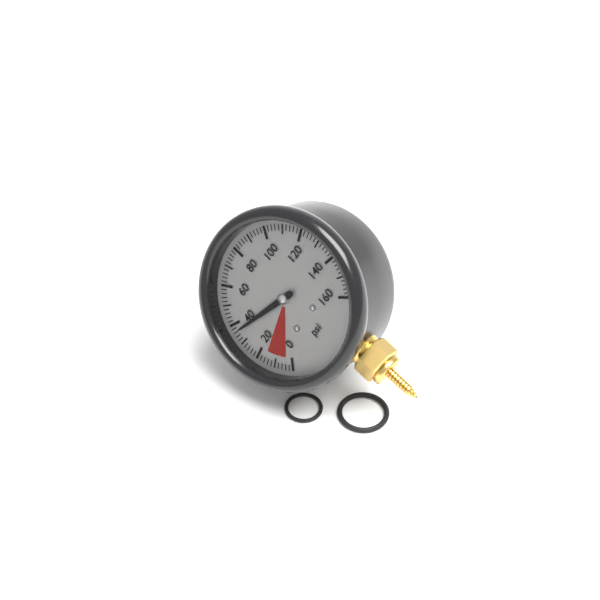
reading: 36 psi
